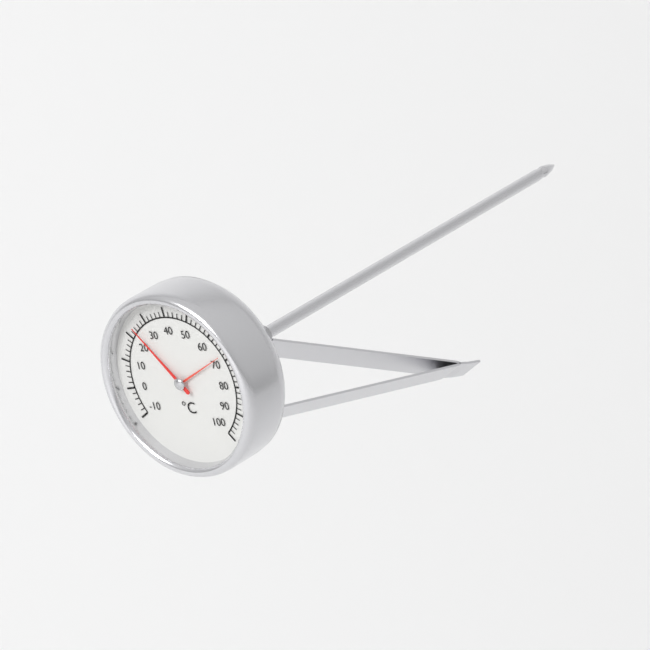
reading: 24 °C
